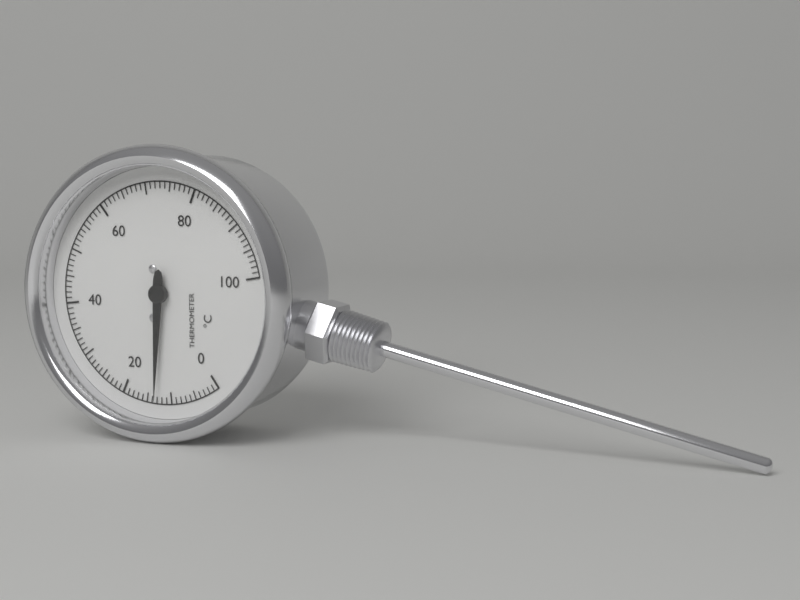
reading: 13 °C
